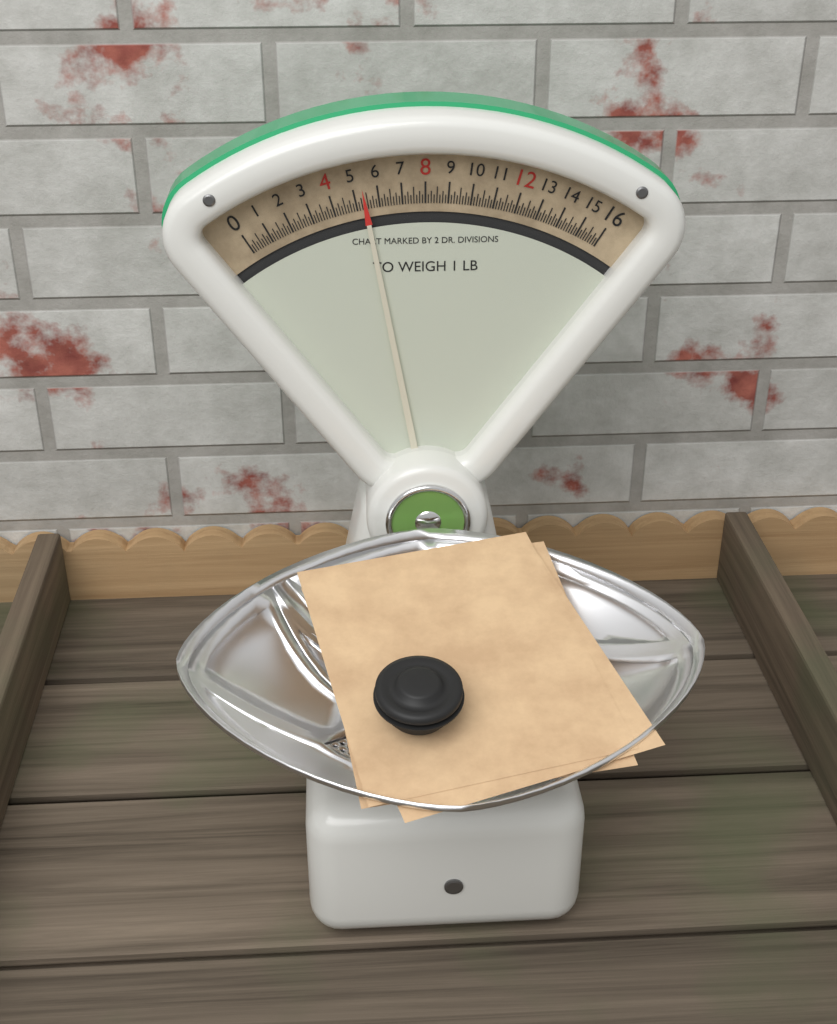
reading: 5.375 oz
